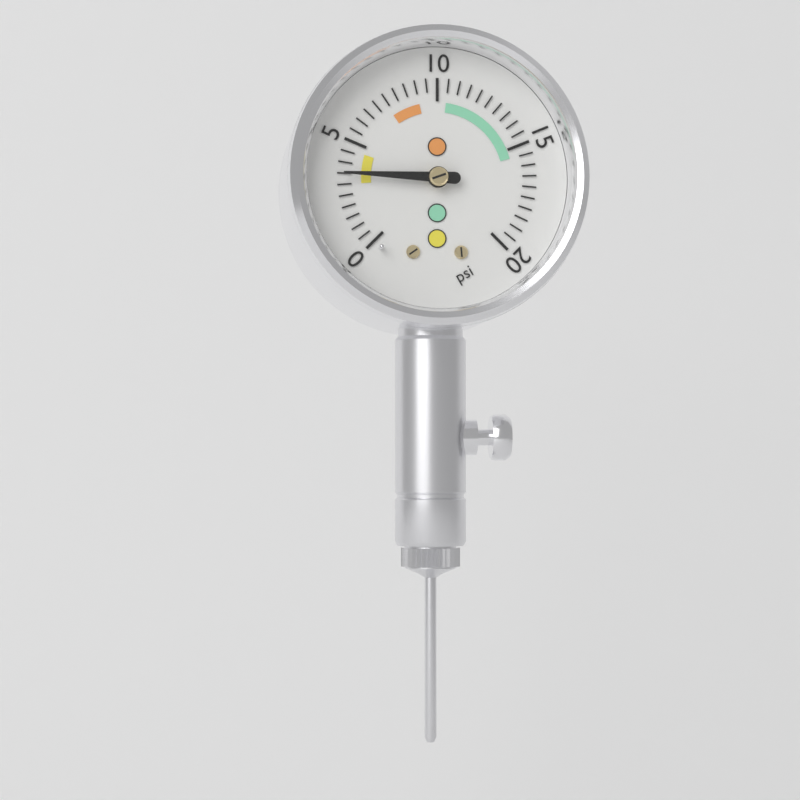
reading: 3.5 psi
